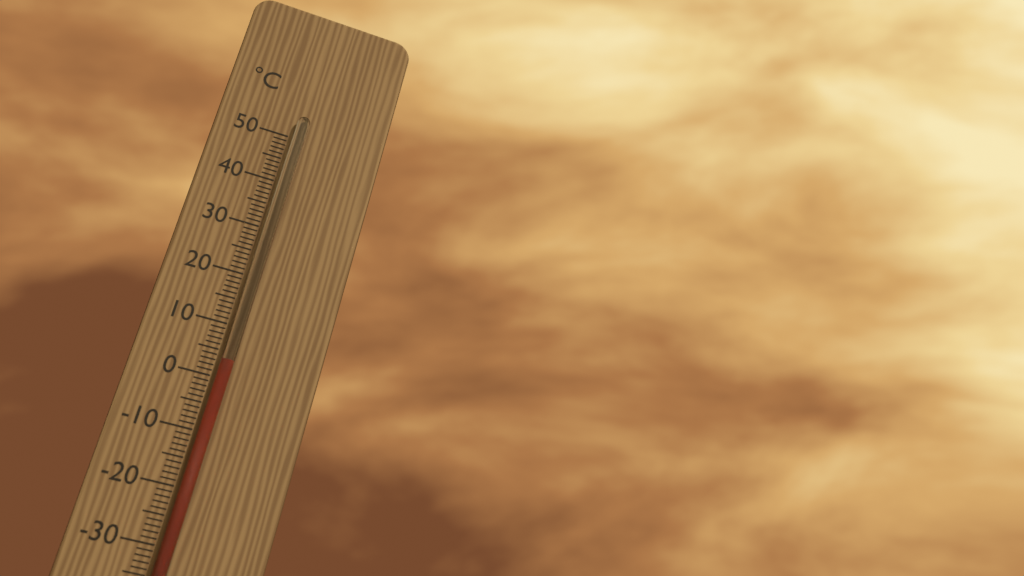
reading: 3 °C
